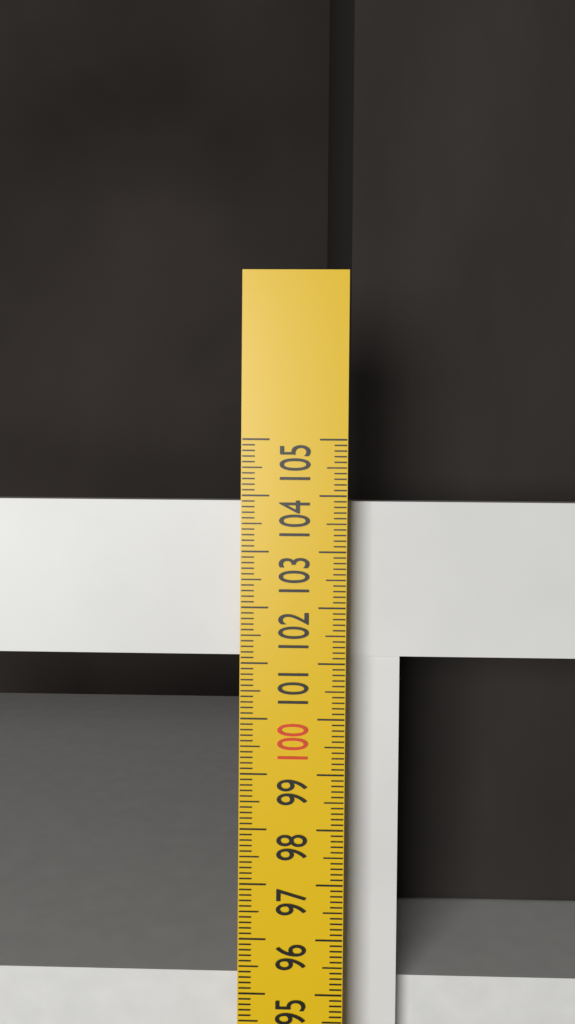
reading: 103.9 cm
